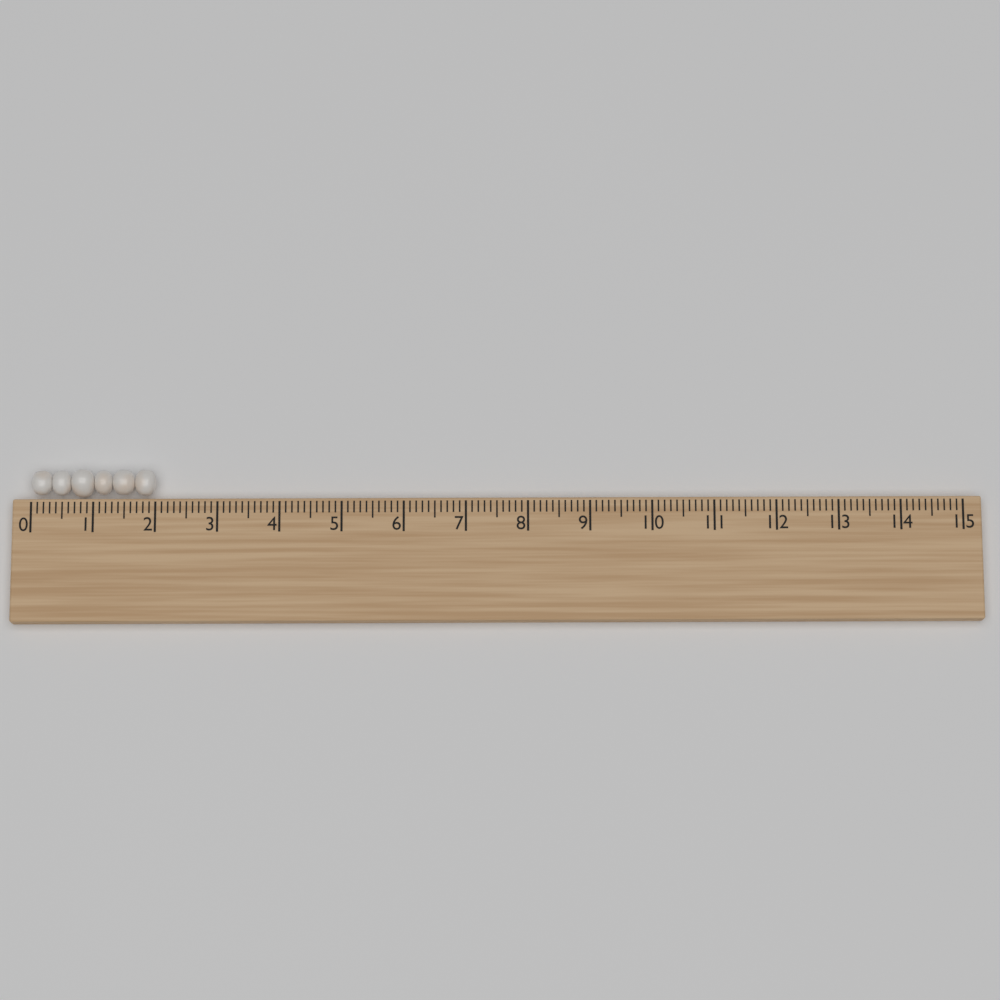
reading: 2.0 (no unit)
